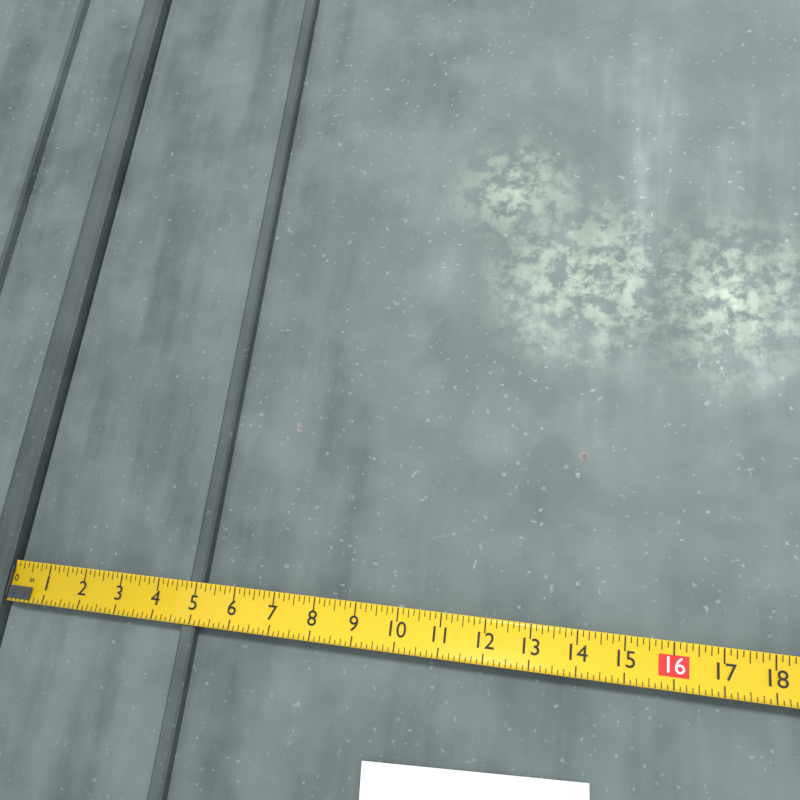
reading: 5.125 in
